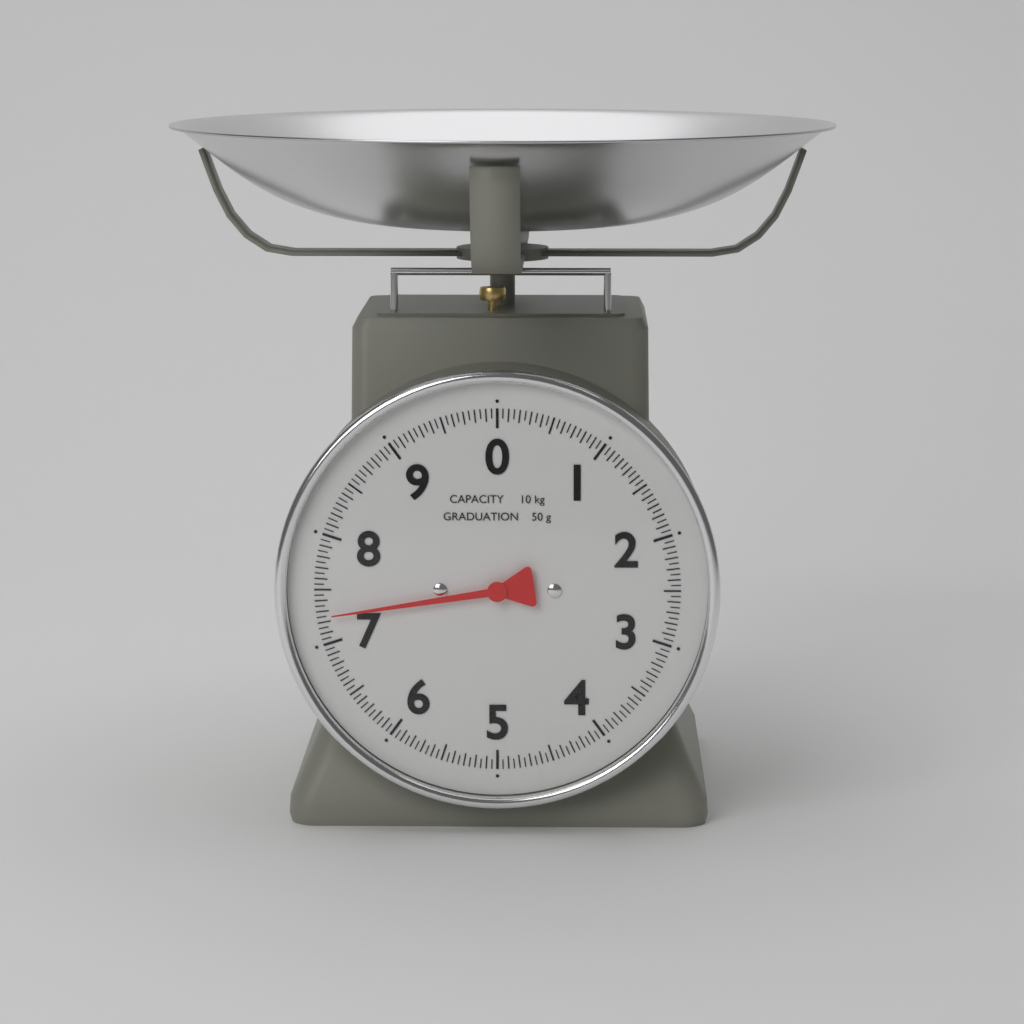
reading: 7.25 kg
